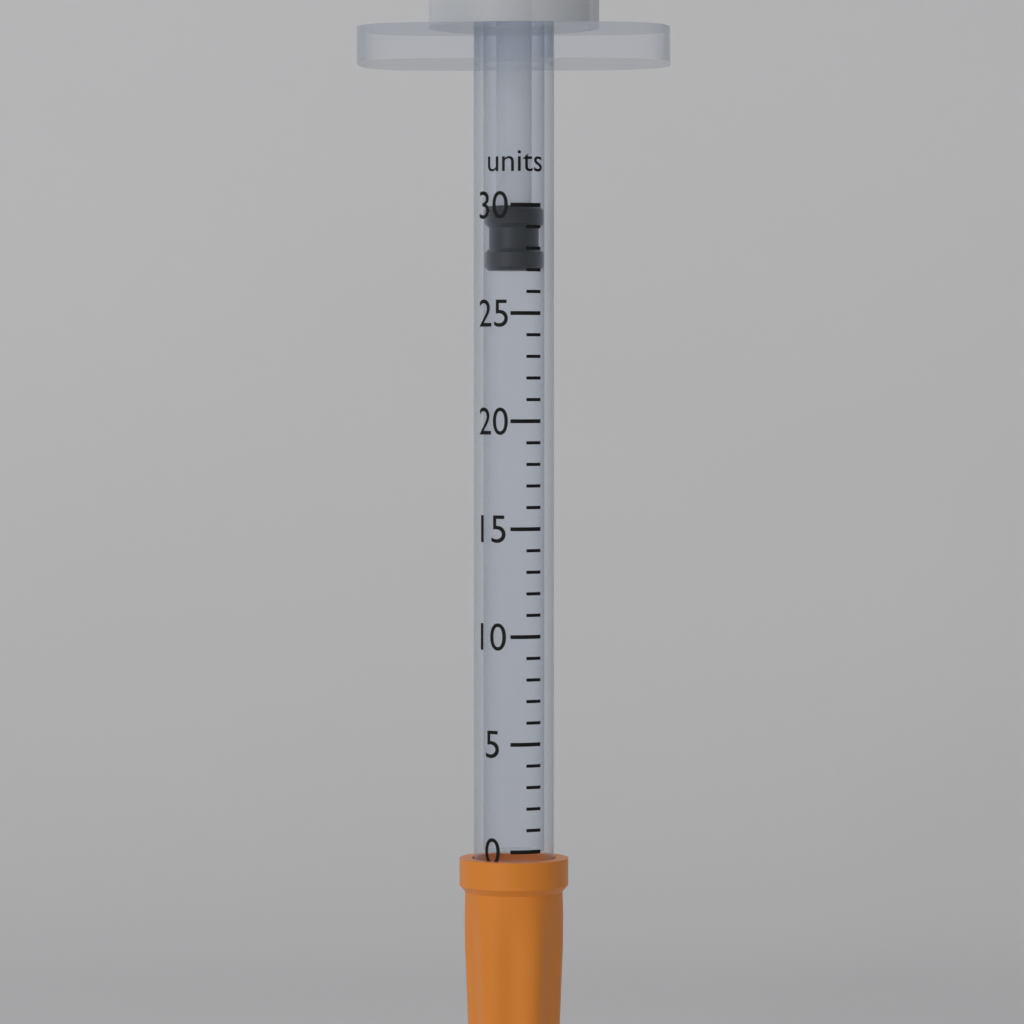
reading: 27 units
